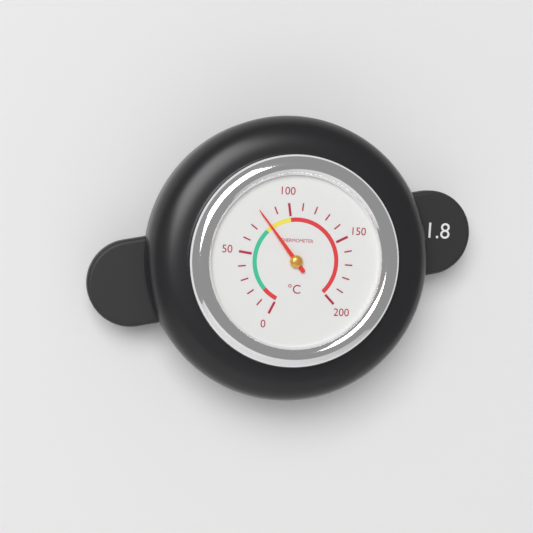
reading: 80 °C
